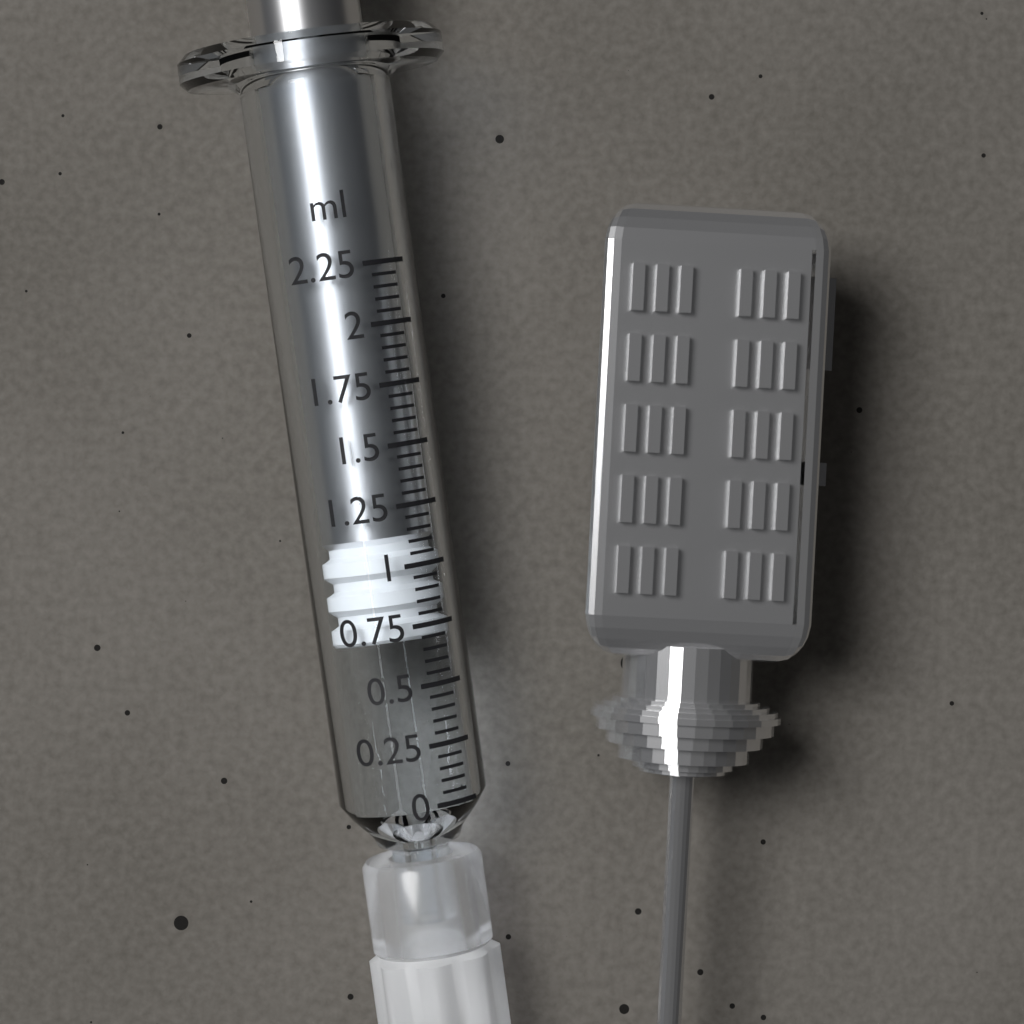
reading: 0.70 ml
